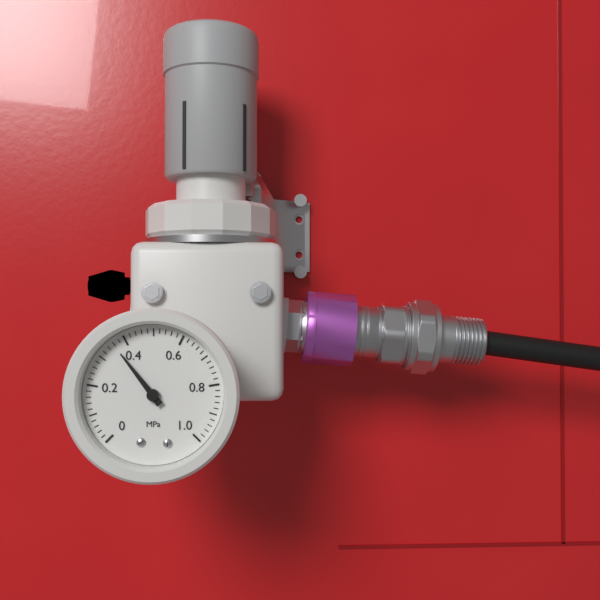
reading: 0.36 MPa
